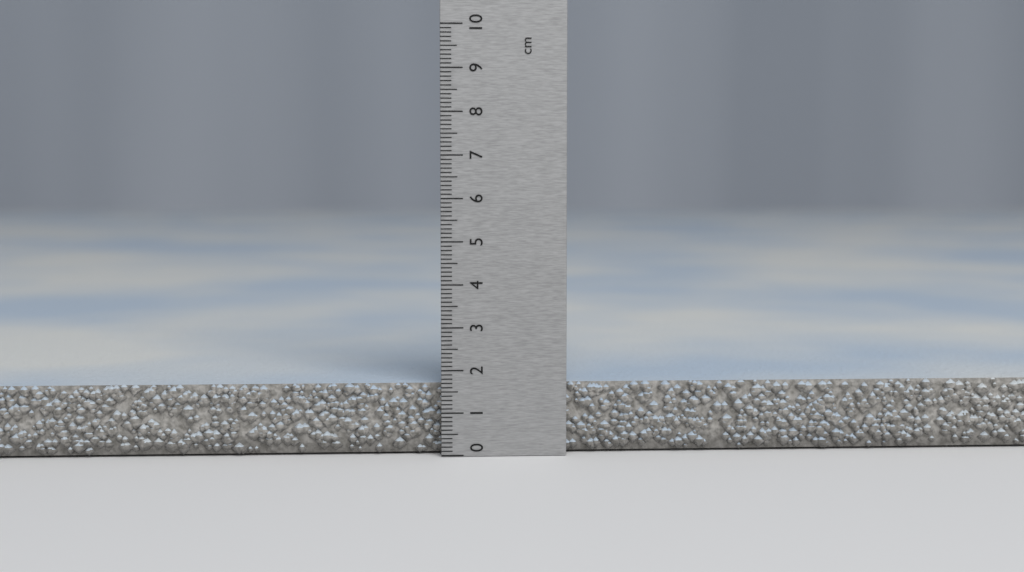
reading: 1.7 cm
